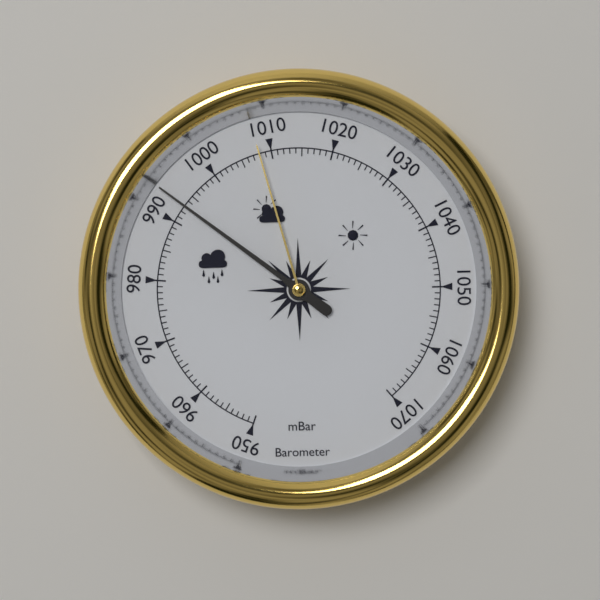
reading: 993 mbar
